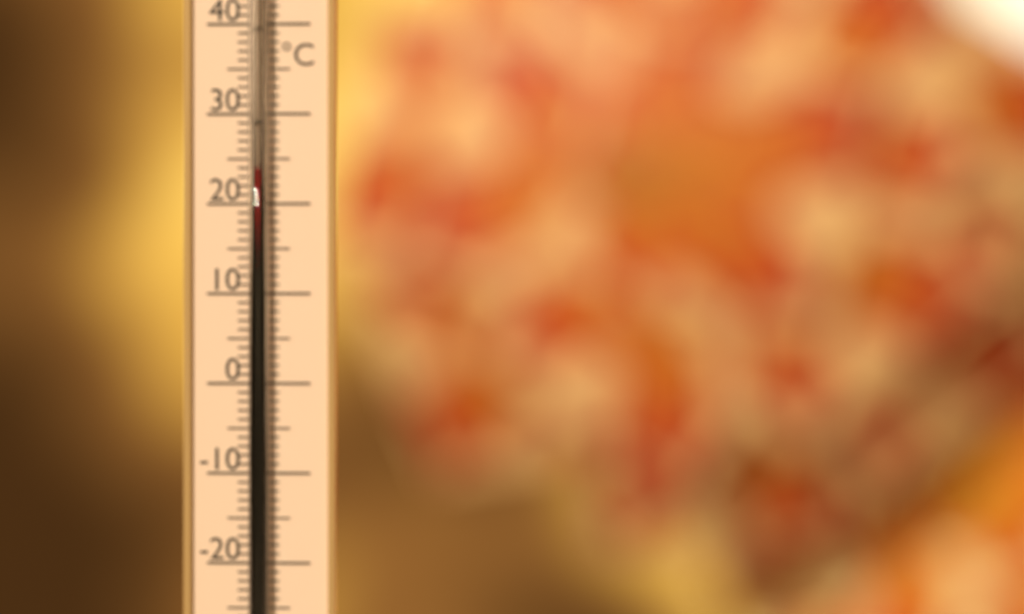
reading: 24 °C
